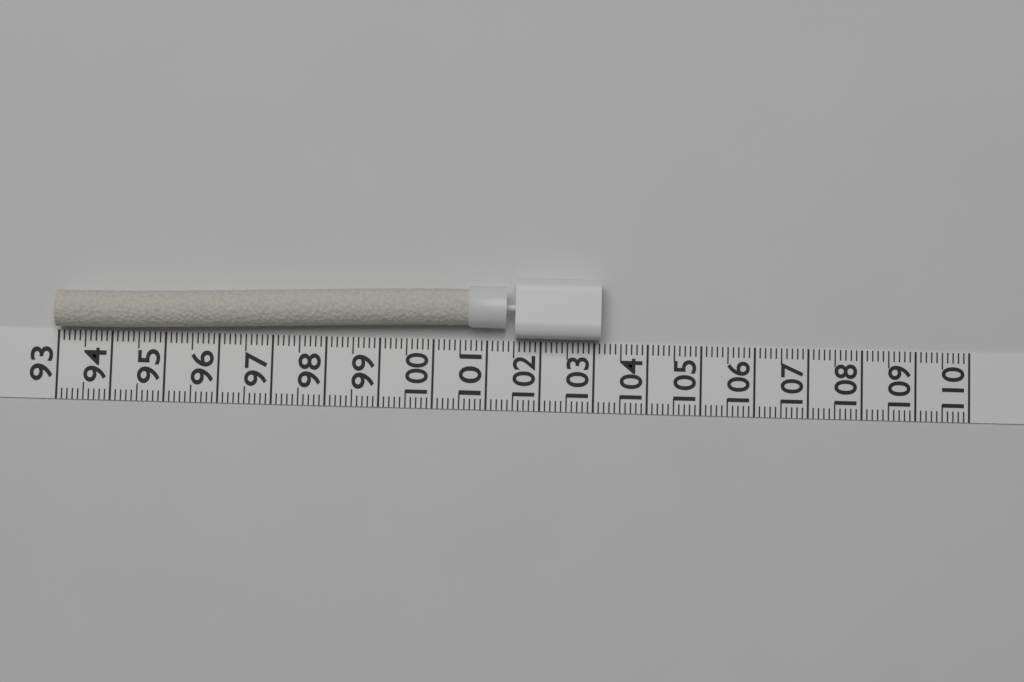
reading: 103.1 (no unit)
